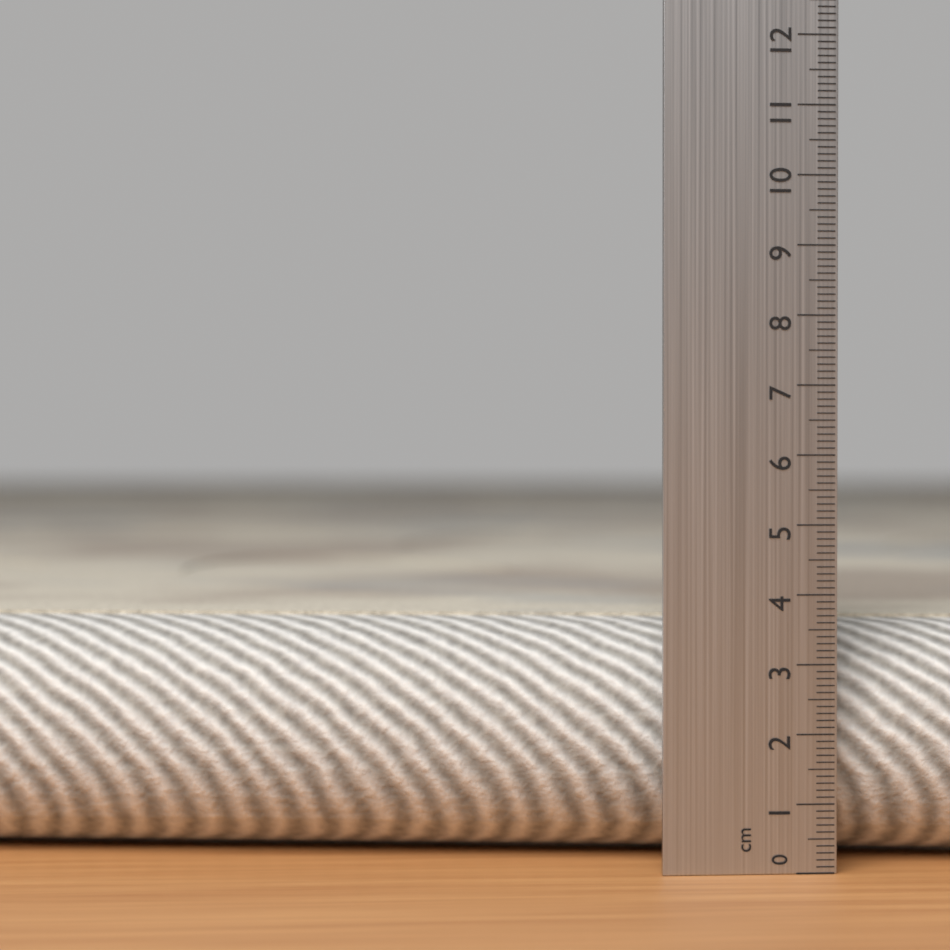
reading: 3.6 cm
